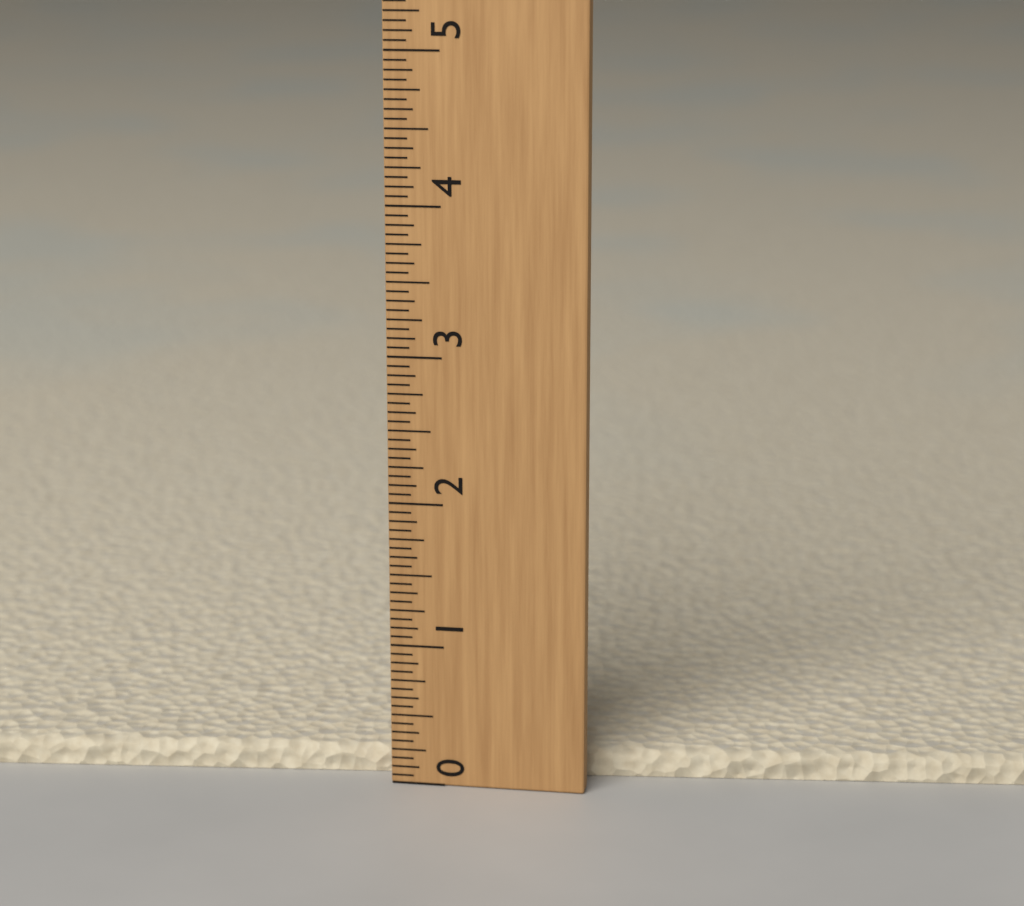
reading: 0.1875 (no unit)
